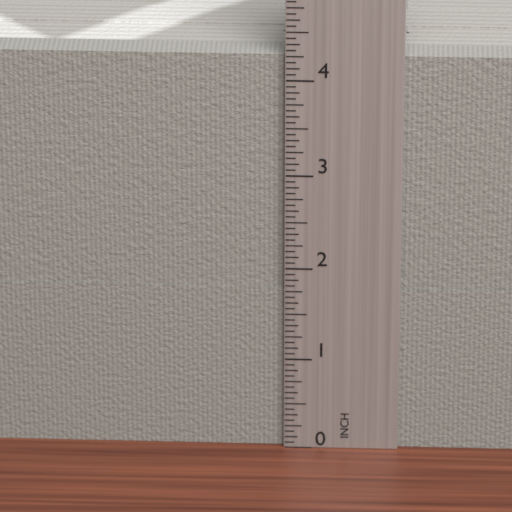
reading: 4.2500 in
